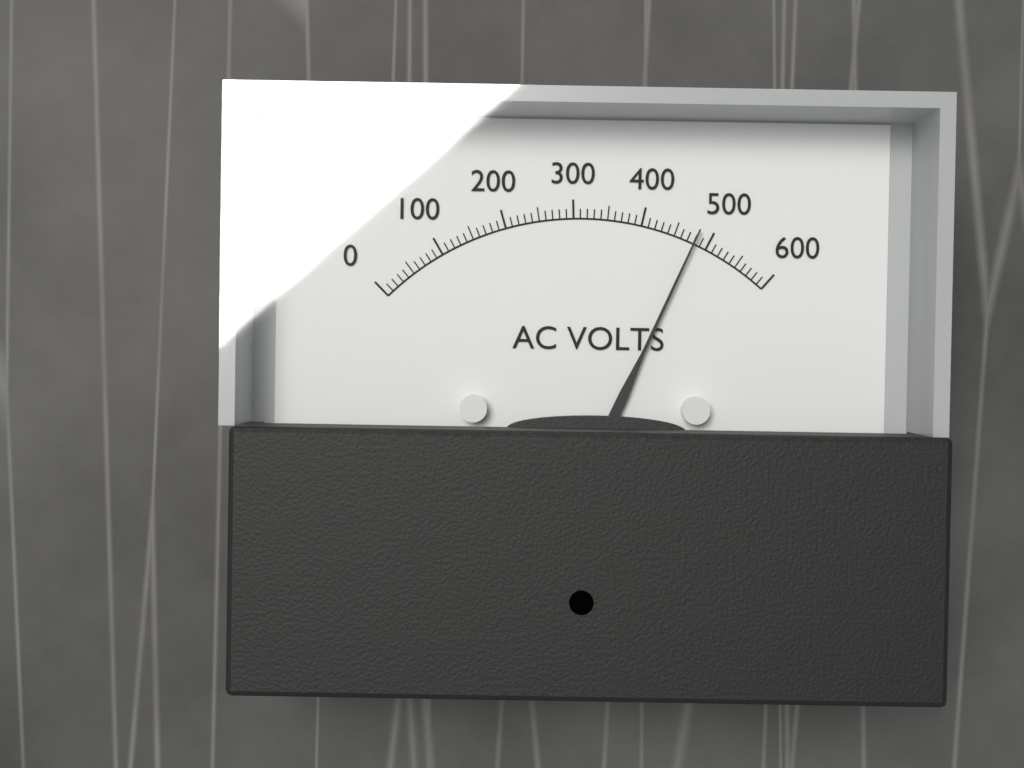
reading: 480 V
